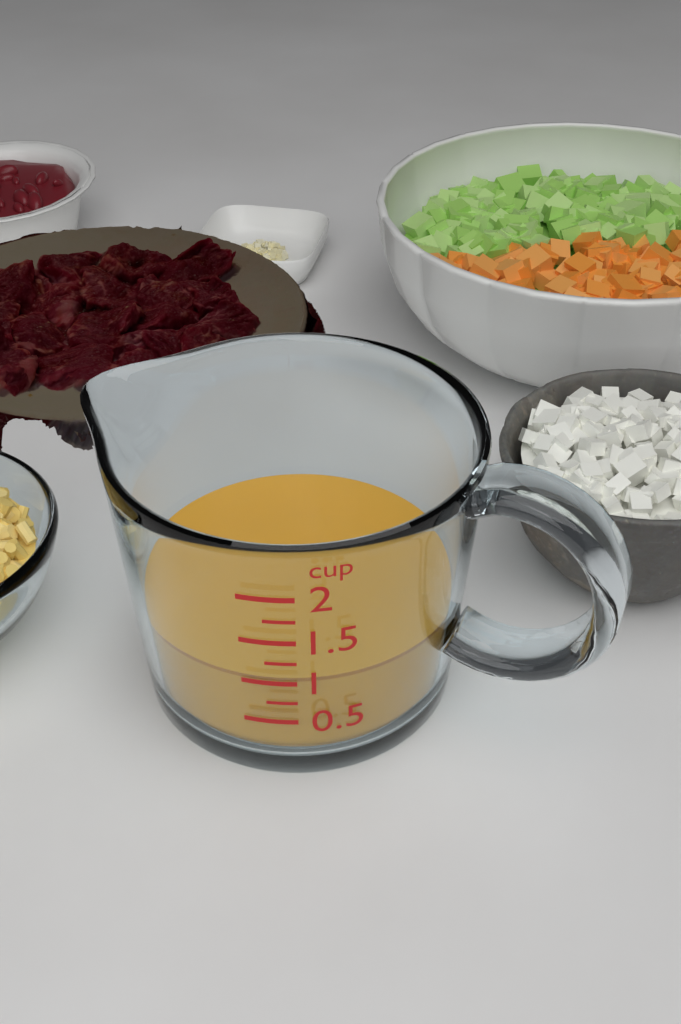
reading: 1.00 cup
